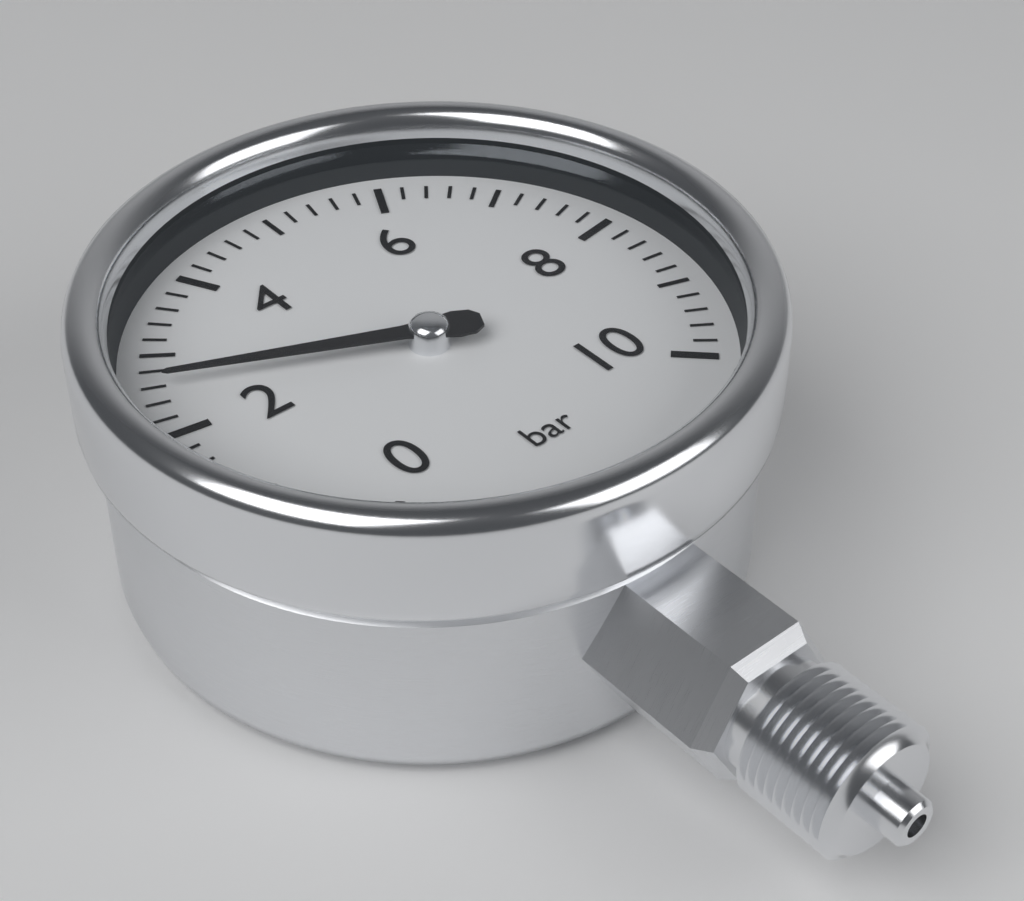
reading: 2.6 bar
